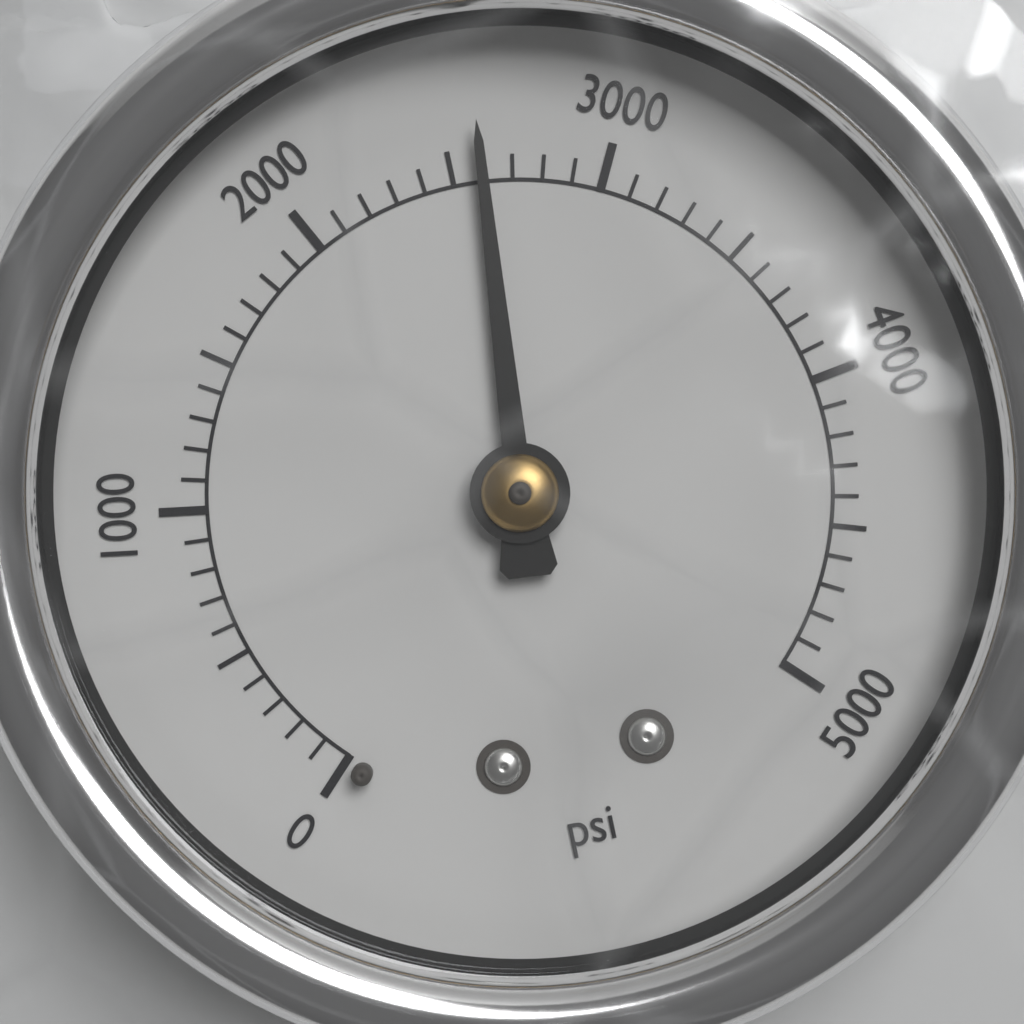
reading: 2600 psi
